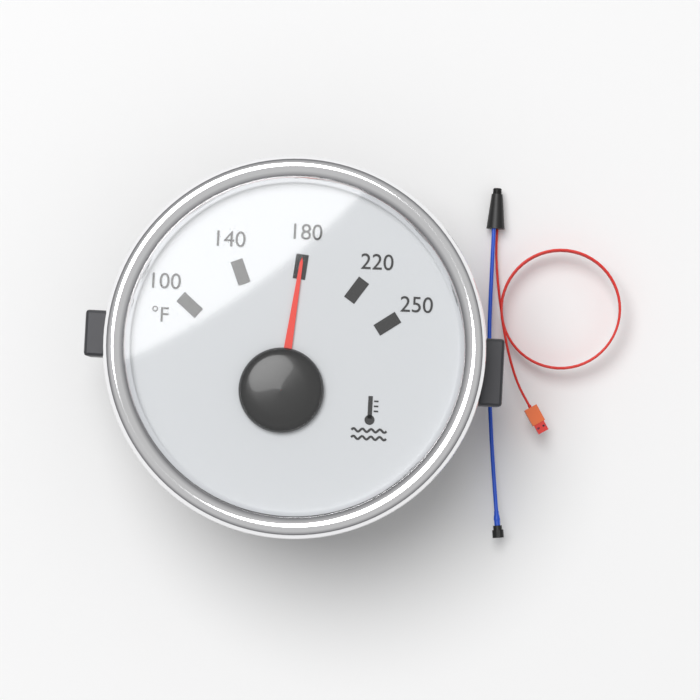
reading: 180 °F
